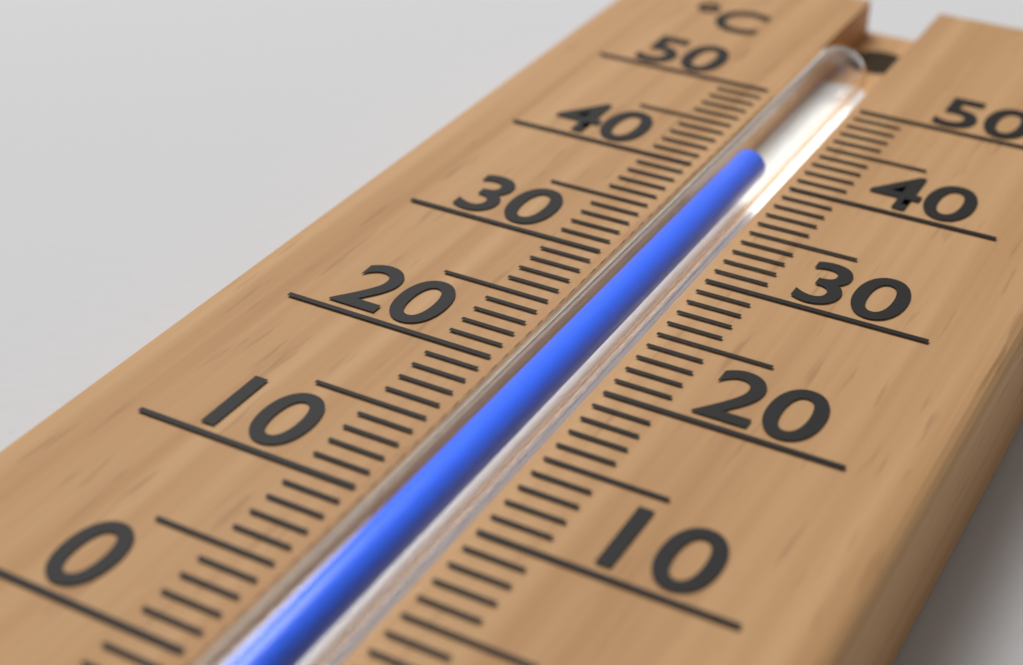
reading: 41 °C
